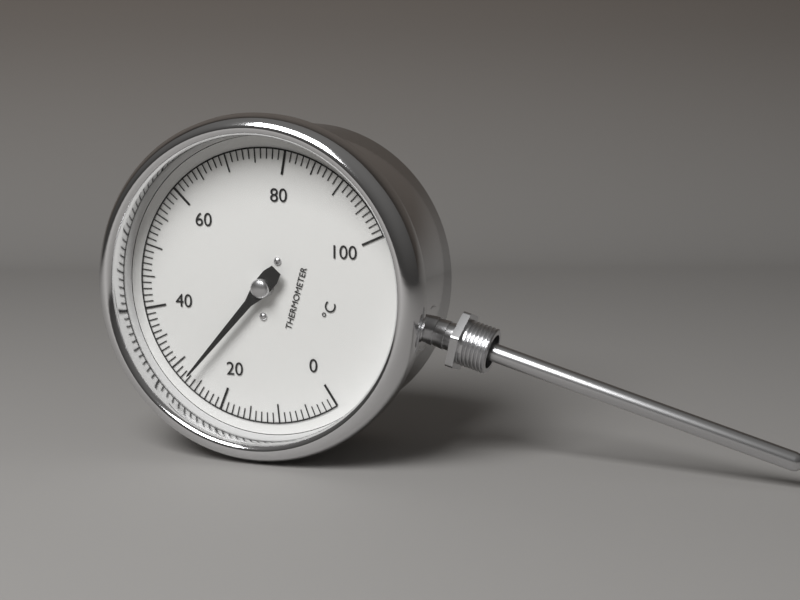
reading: 27 °C
